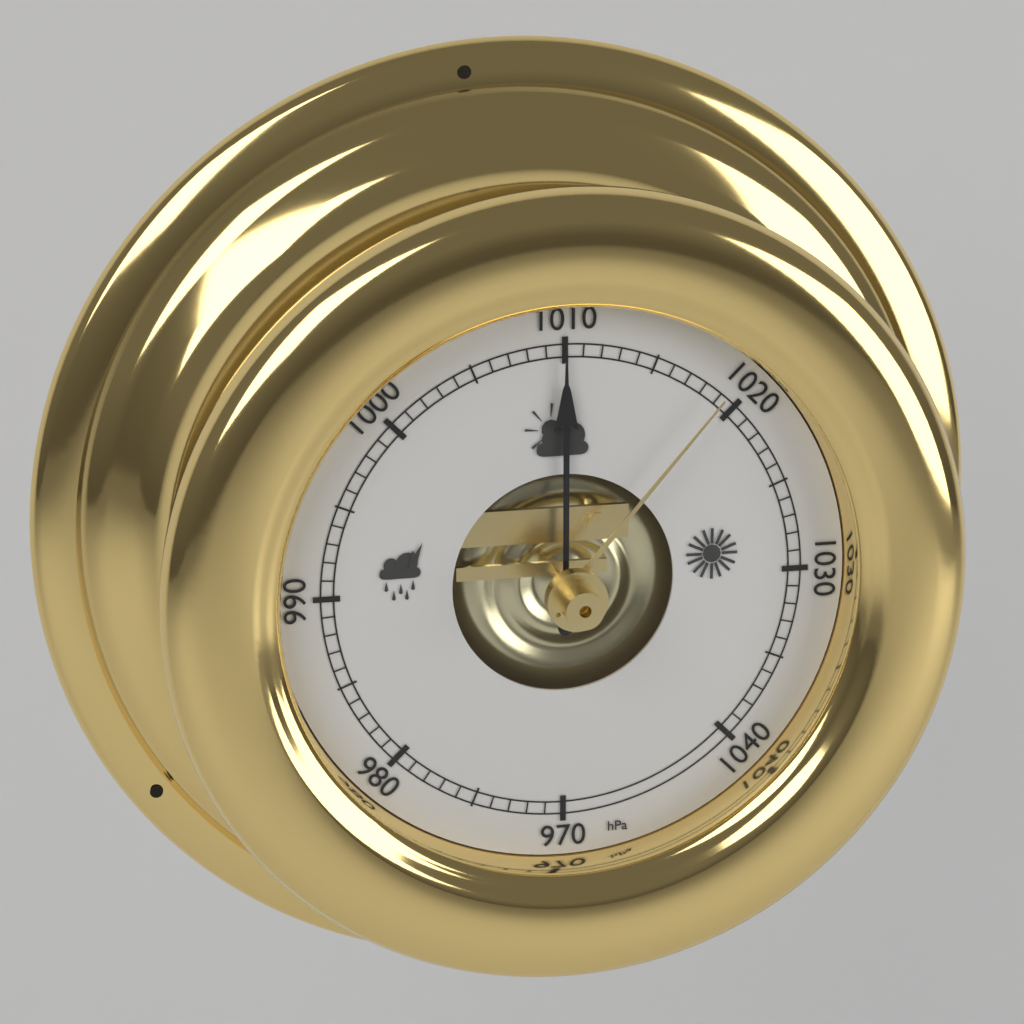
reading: 1010 hPa
